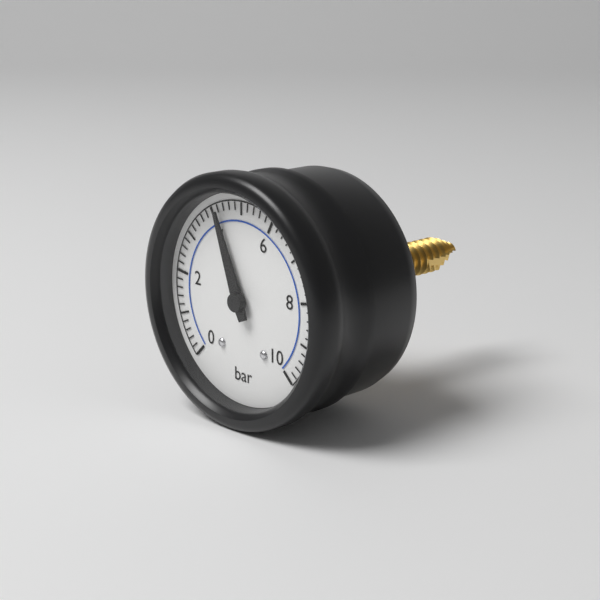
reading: 4.2 bar
